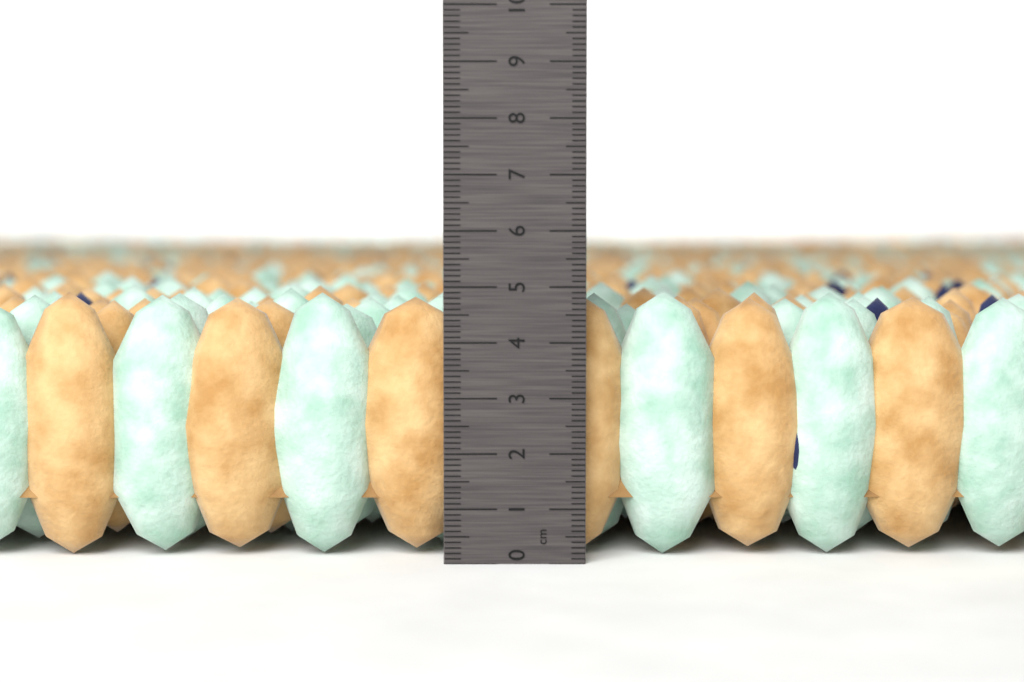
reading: 4.9 cm
